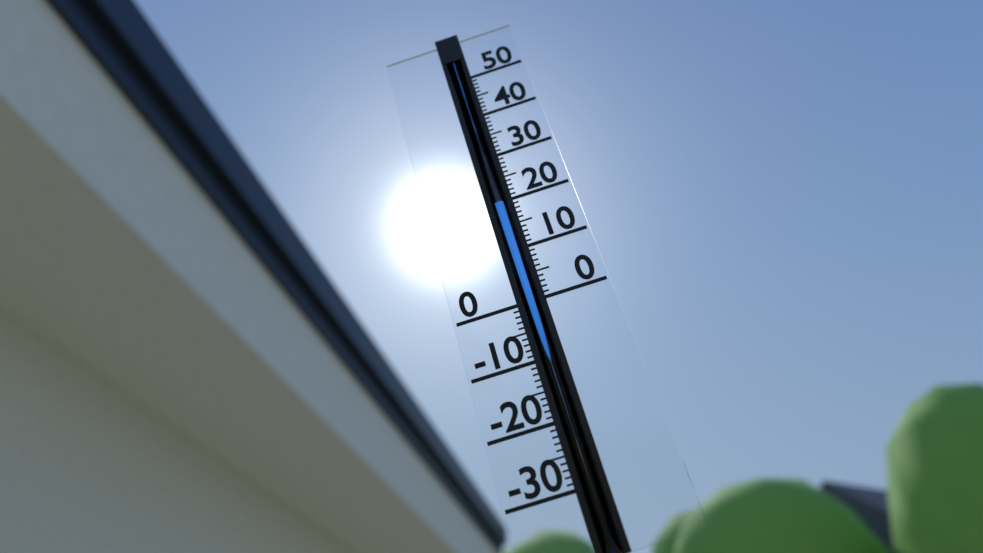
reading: 20 (no unit)
